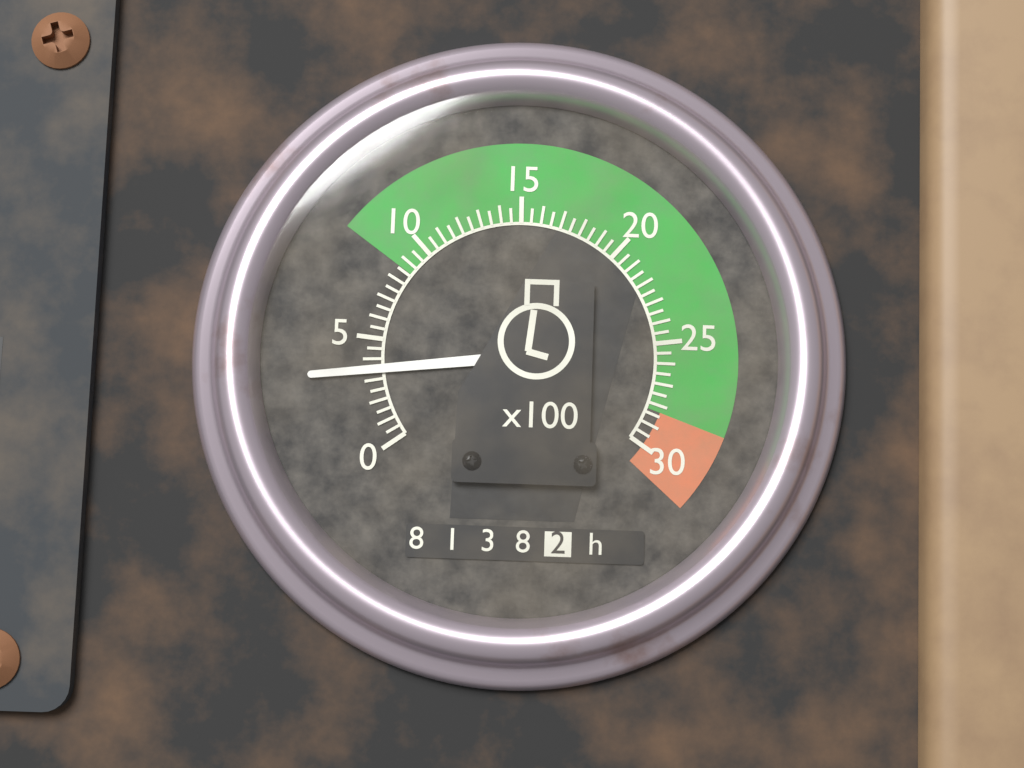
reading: 3.5 x100 rpm
